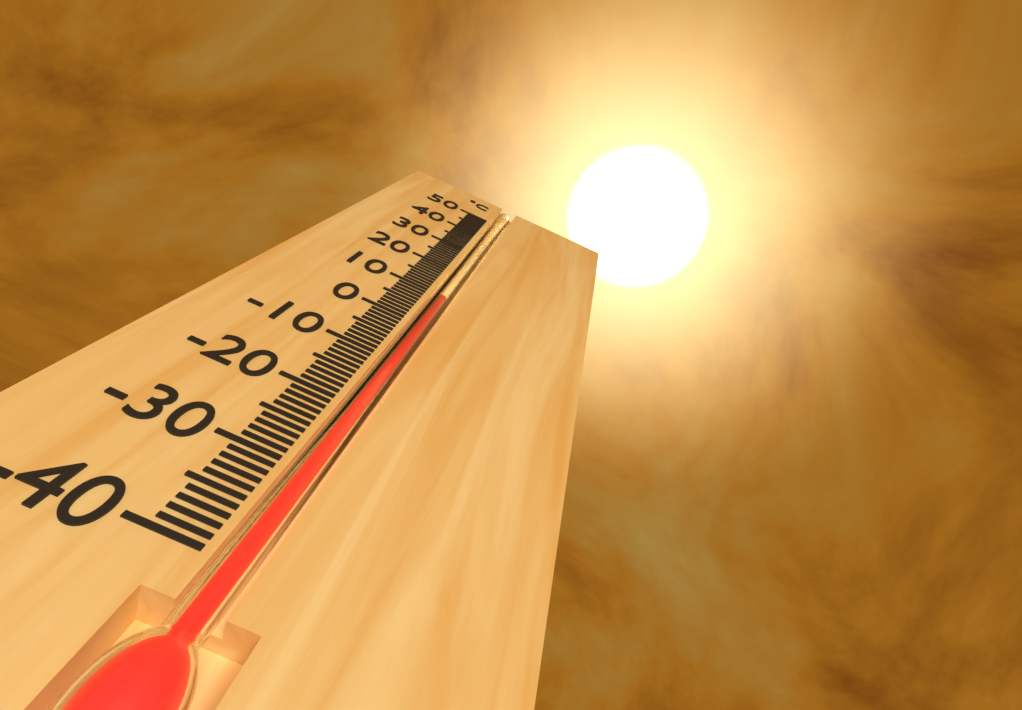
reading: 9 °C
